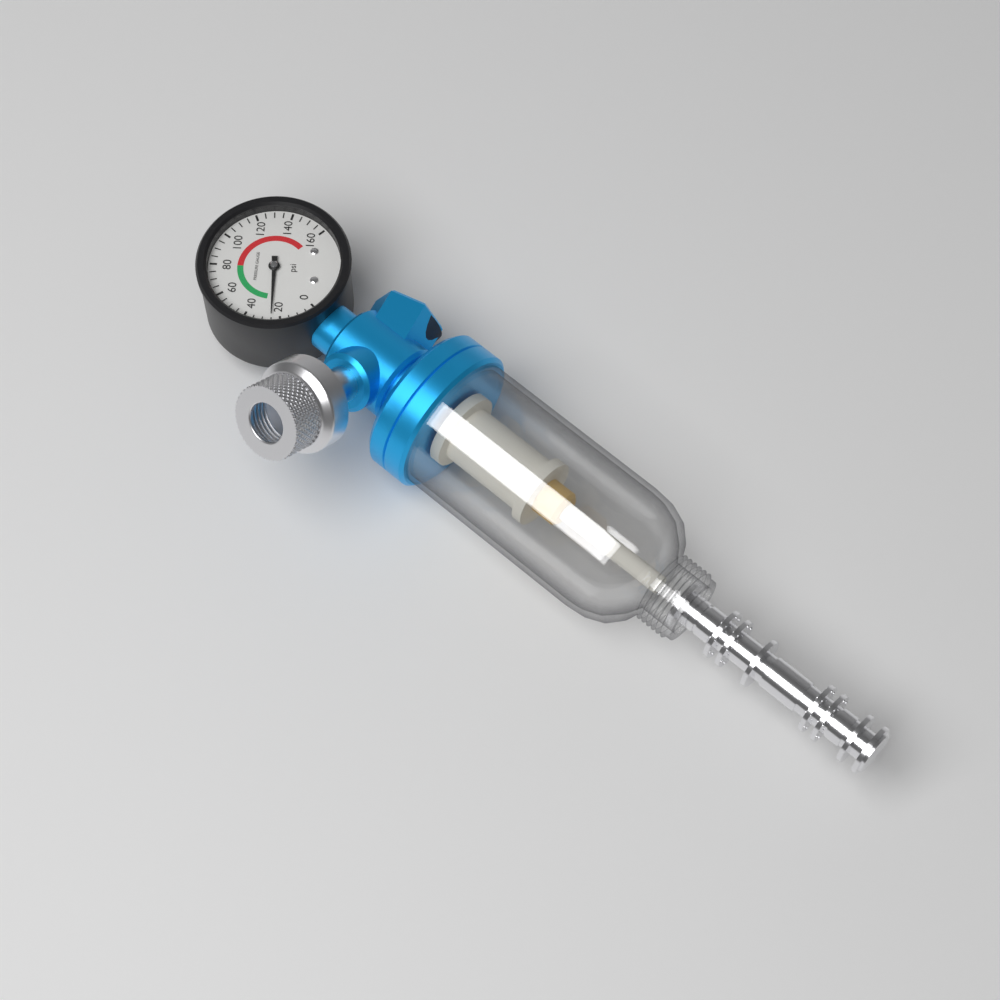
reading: 25 psi
